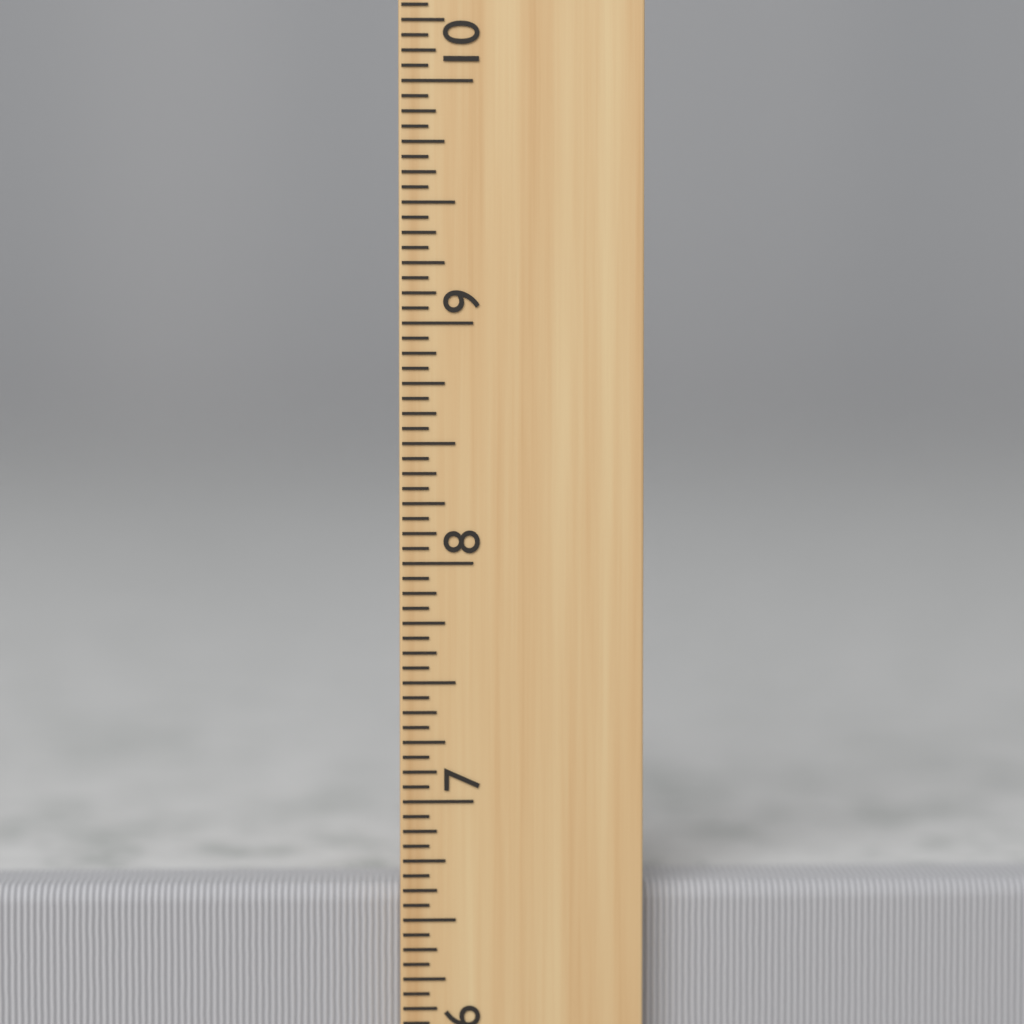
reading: 6.6250 inch
